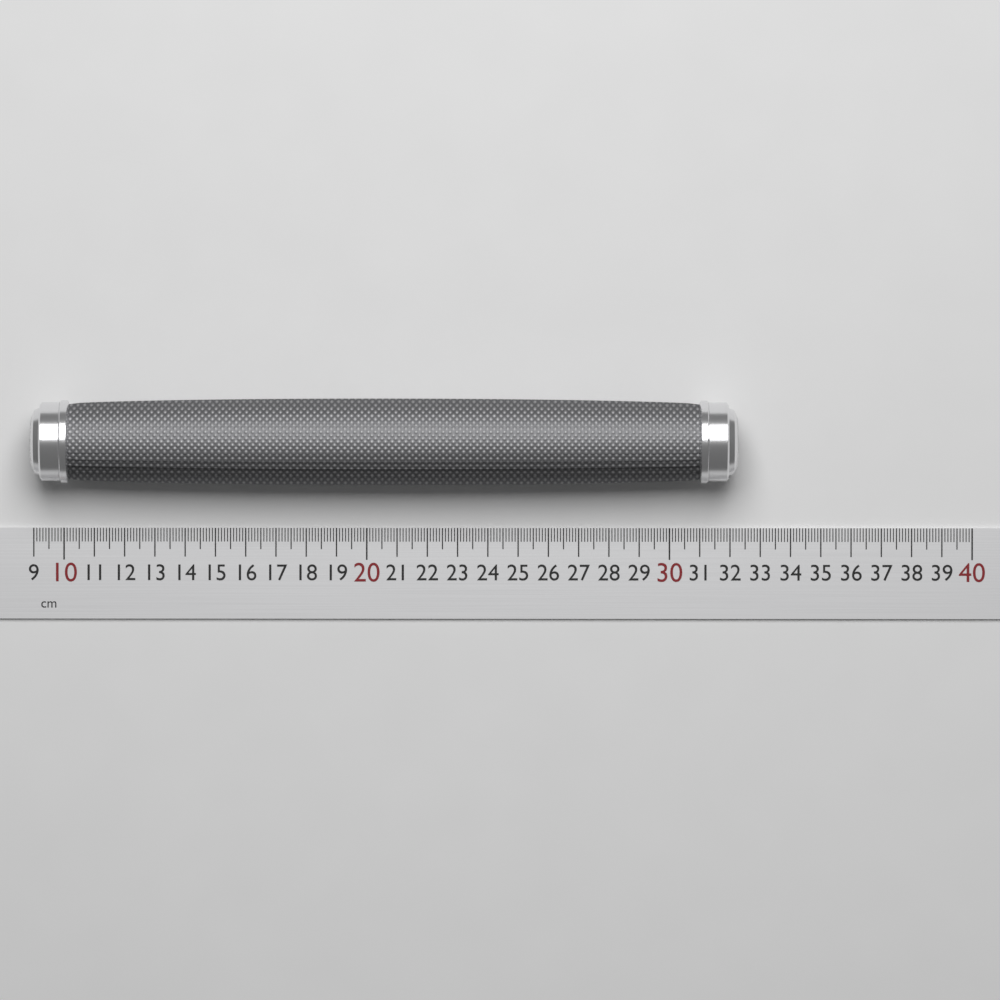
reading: 32.2 cm
